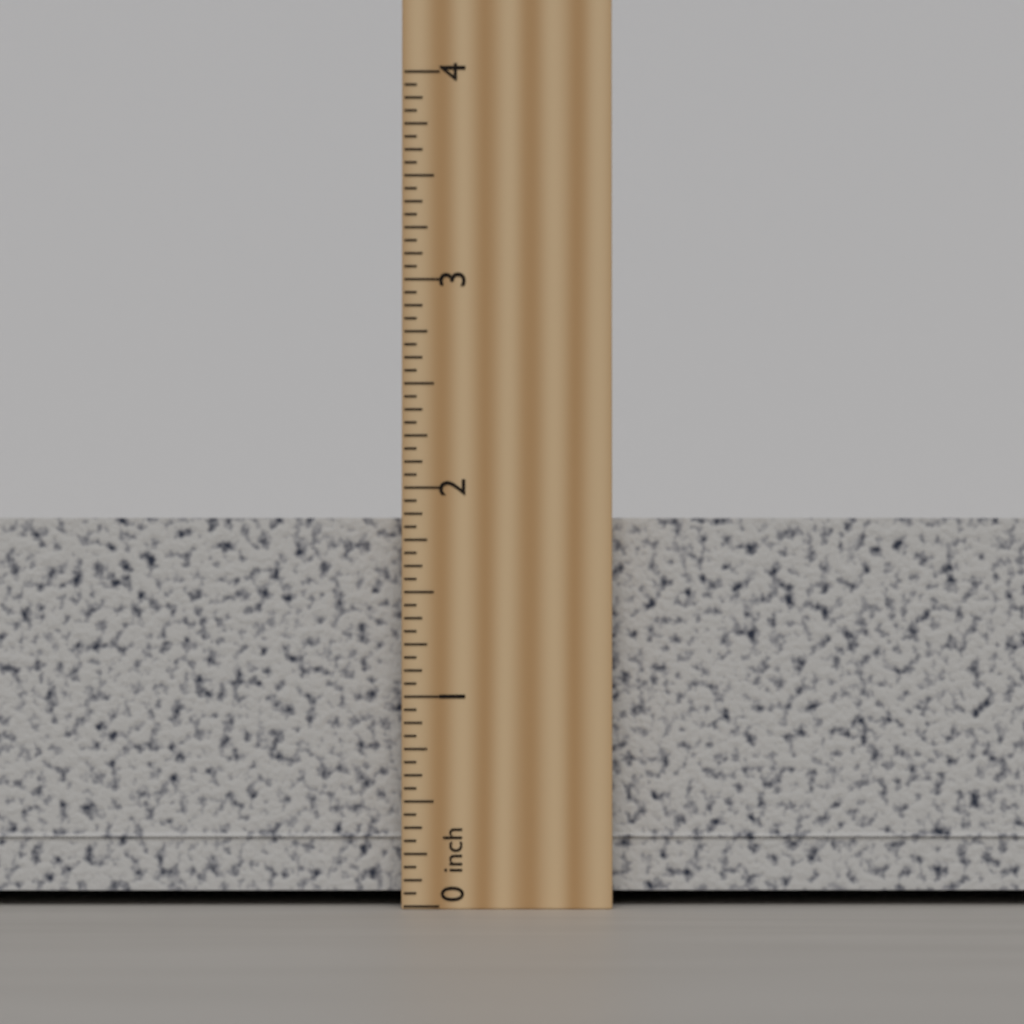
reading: 2.0000 inch
